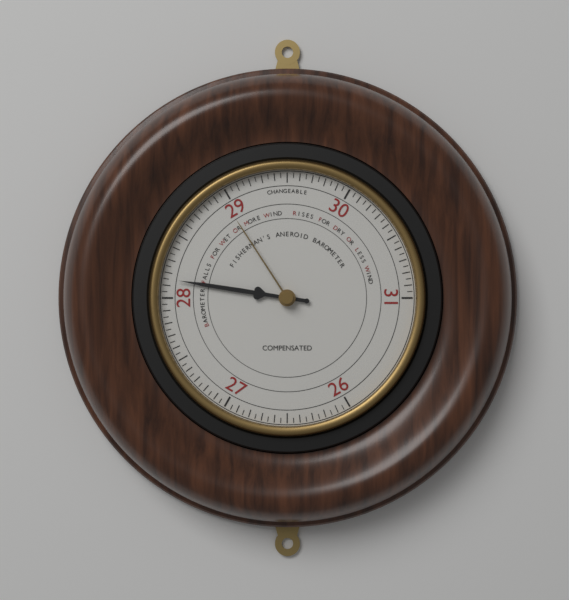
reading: 28.15 (no unit)
